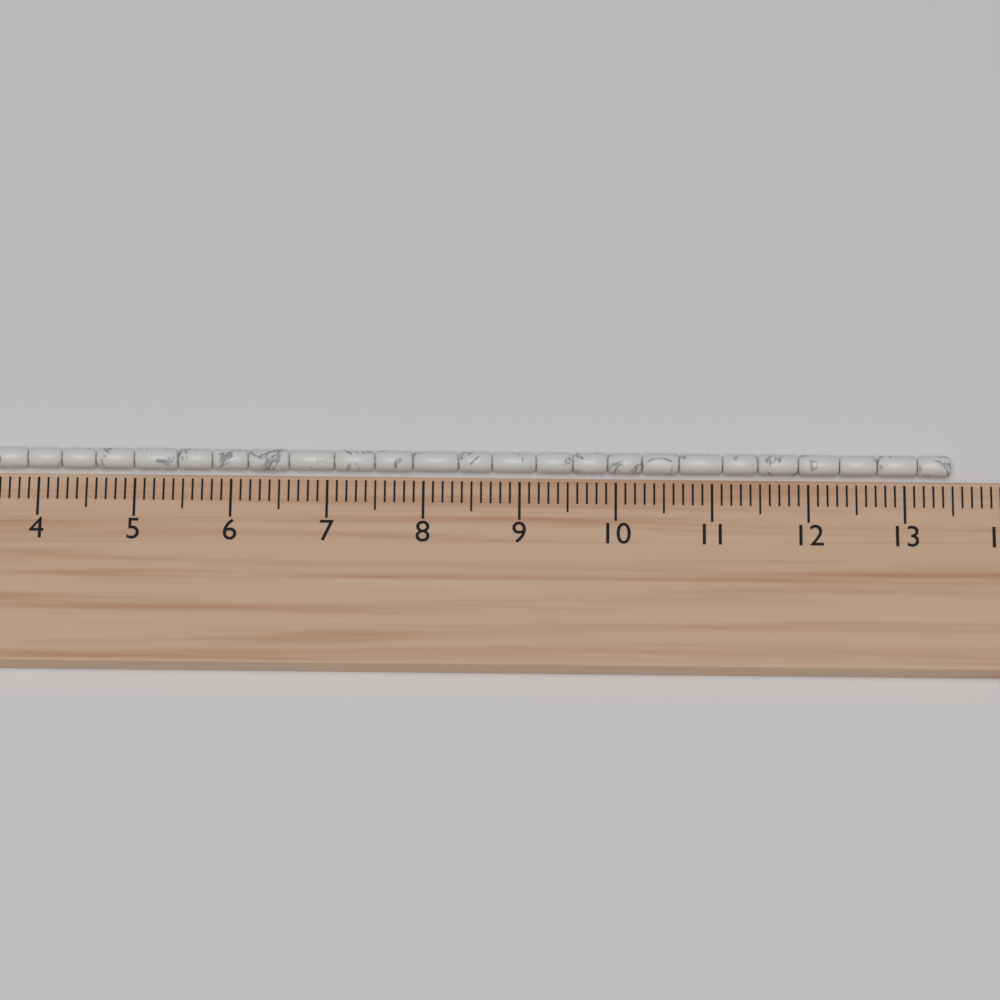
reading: 13.5 cm
